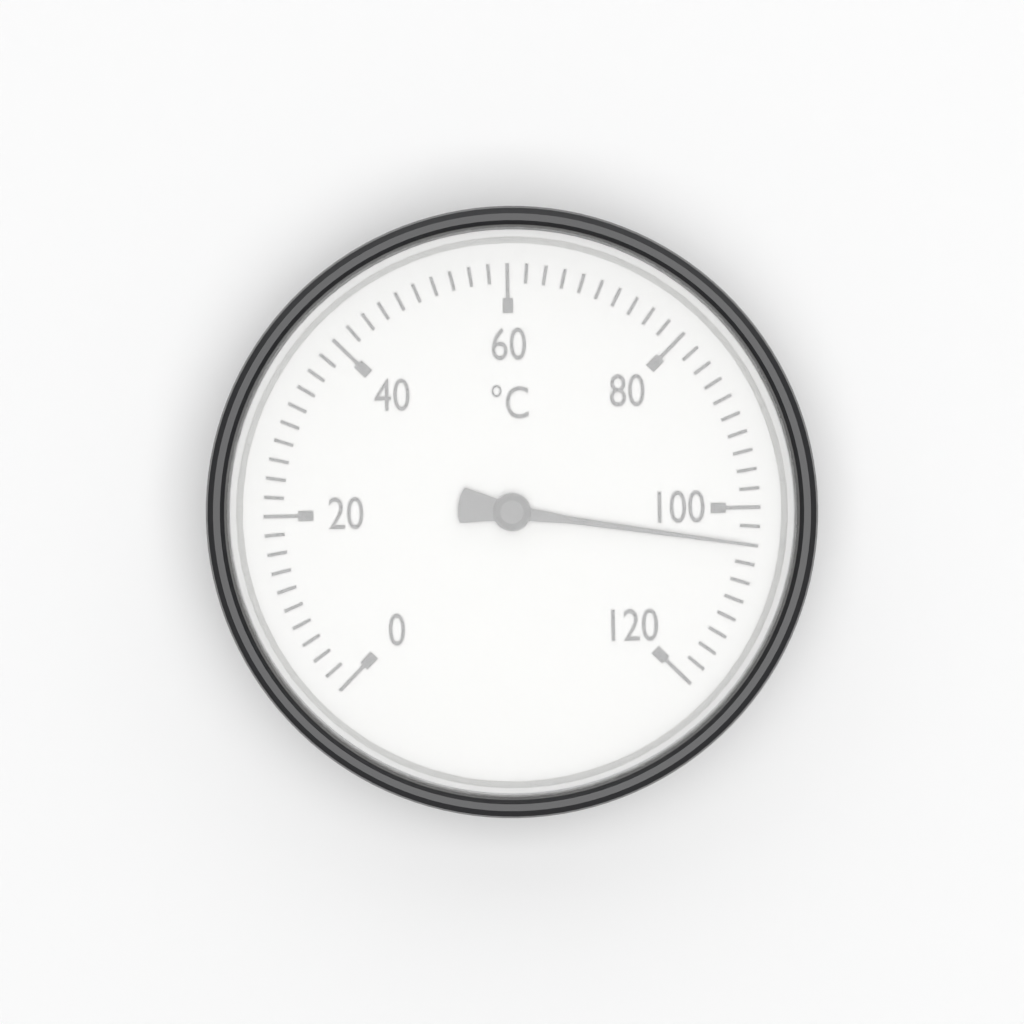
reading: 104 °C
